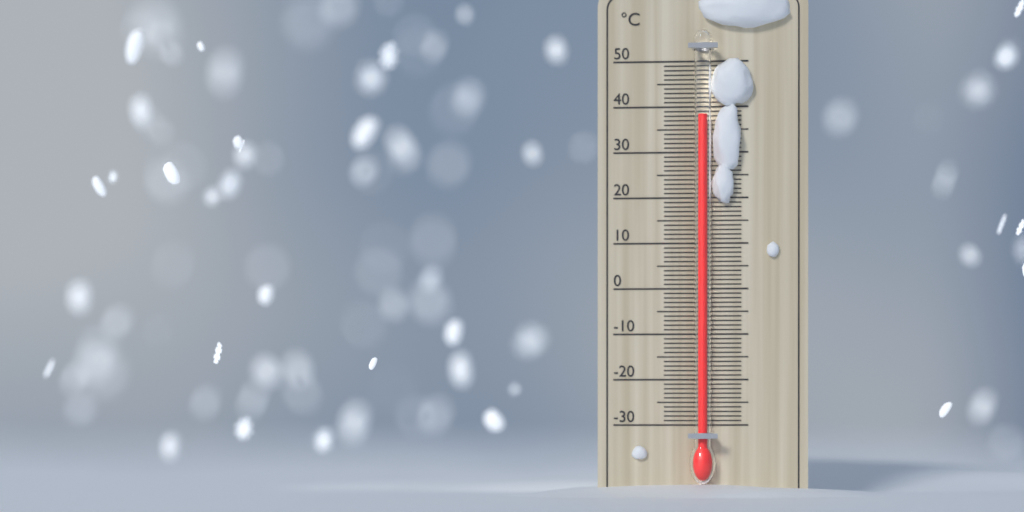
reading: 38 °C
